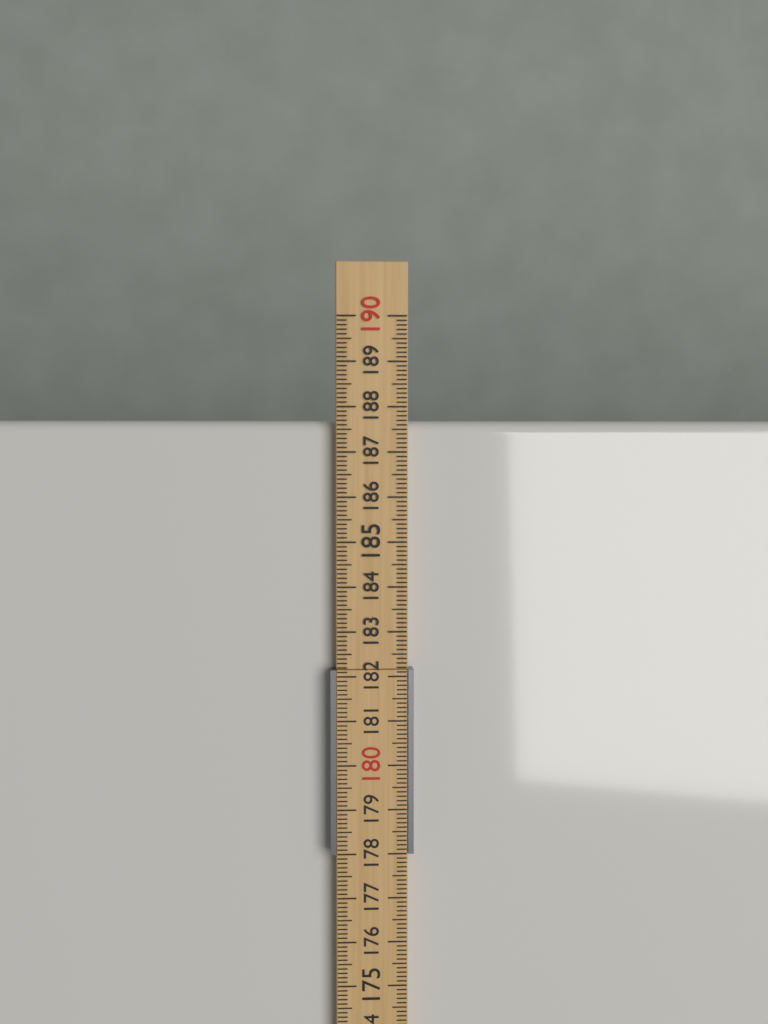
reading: 187.7 cm
